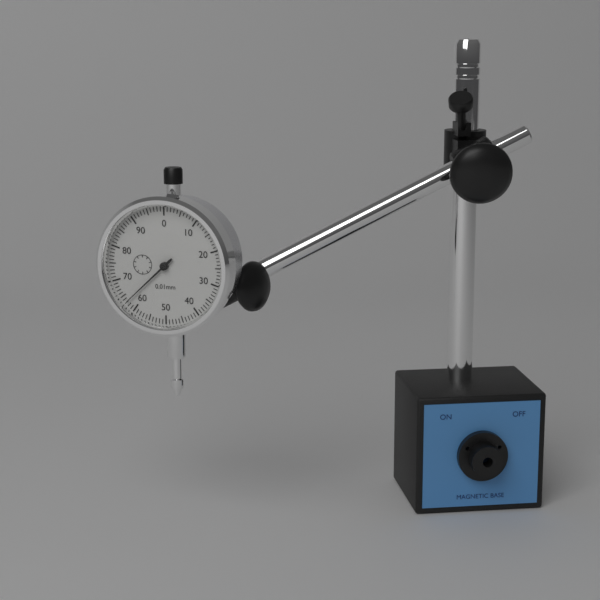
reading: 0.63 mm
